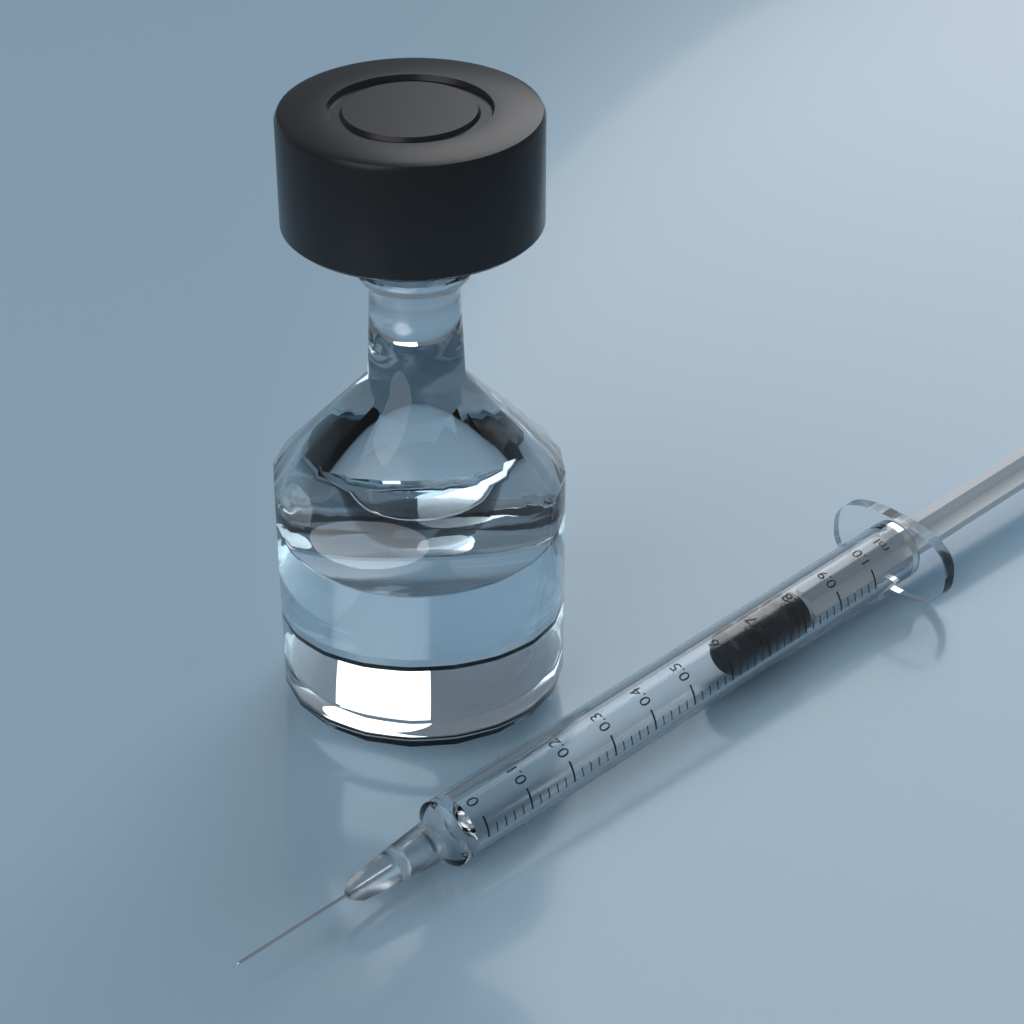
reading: 0.64 ml
